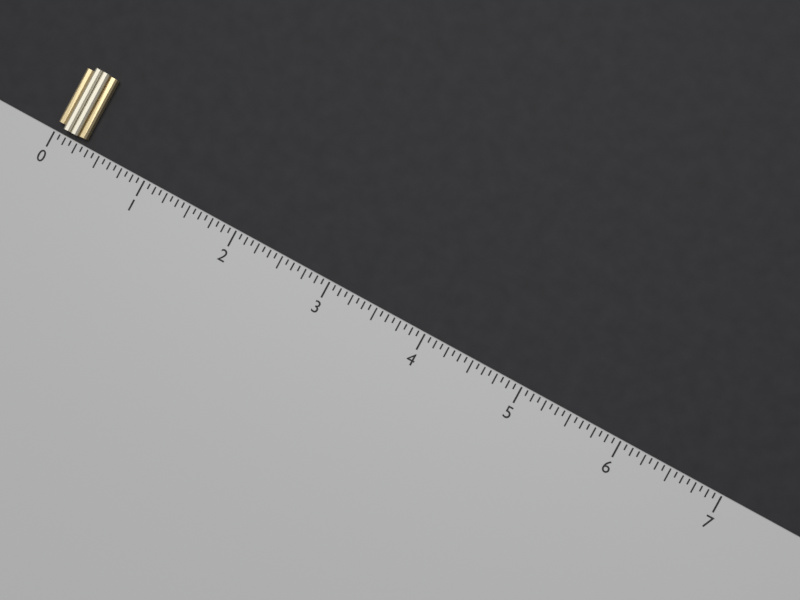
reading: 0.3125 (no unit)
